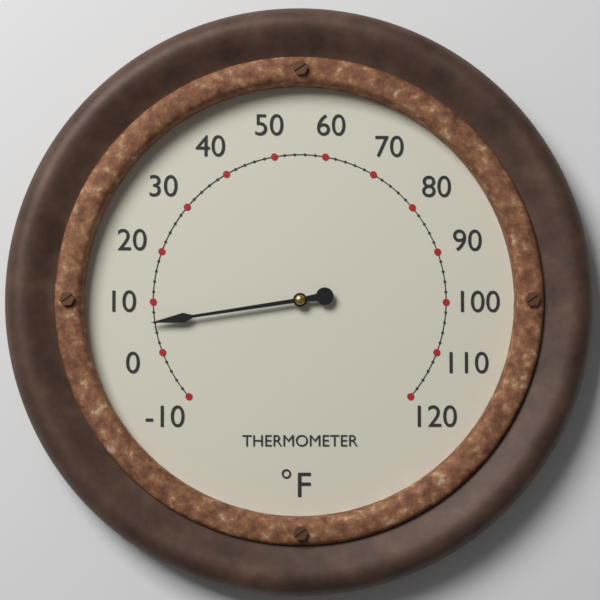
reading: 6 °F
